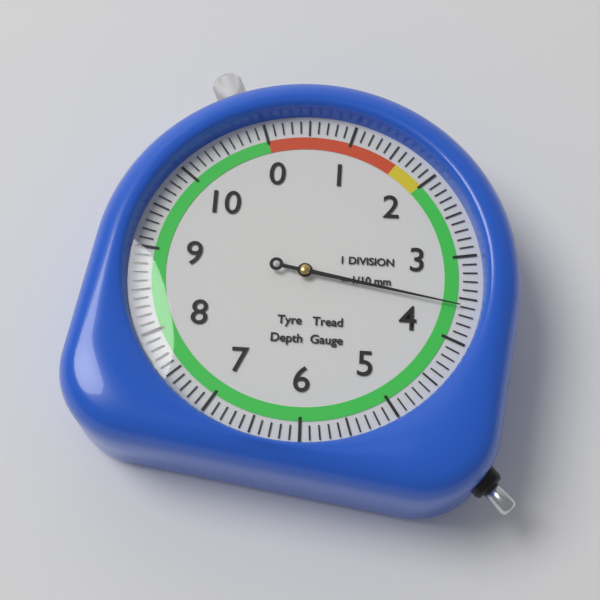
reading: 3.6 mm
